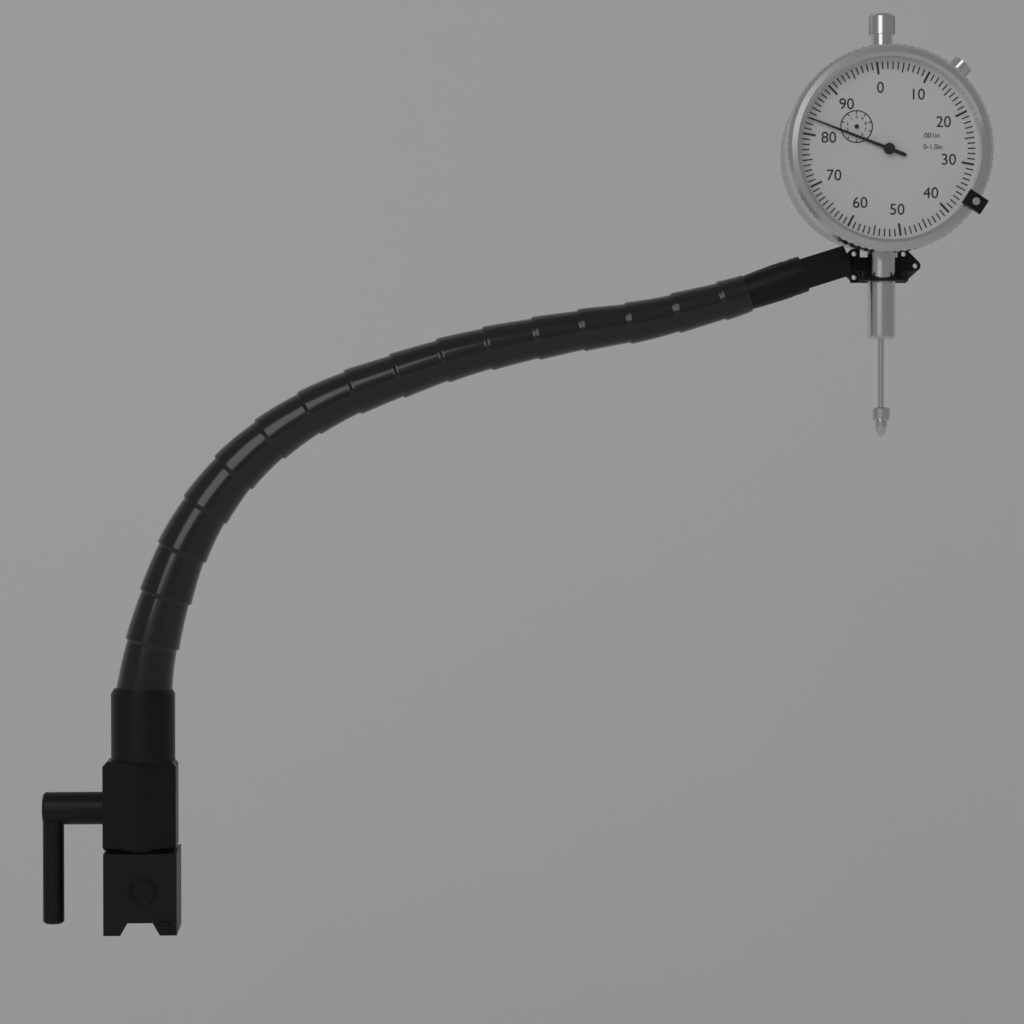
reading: 0.083 in
